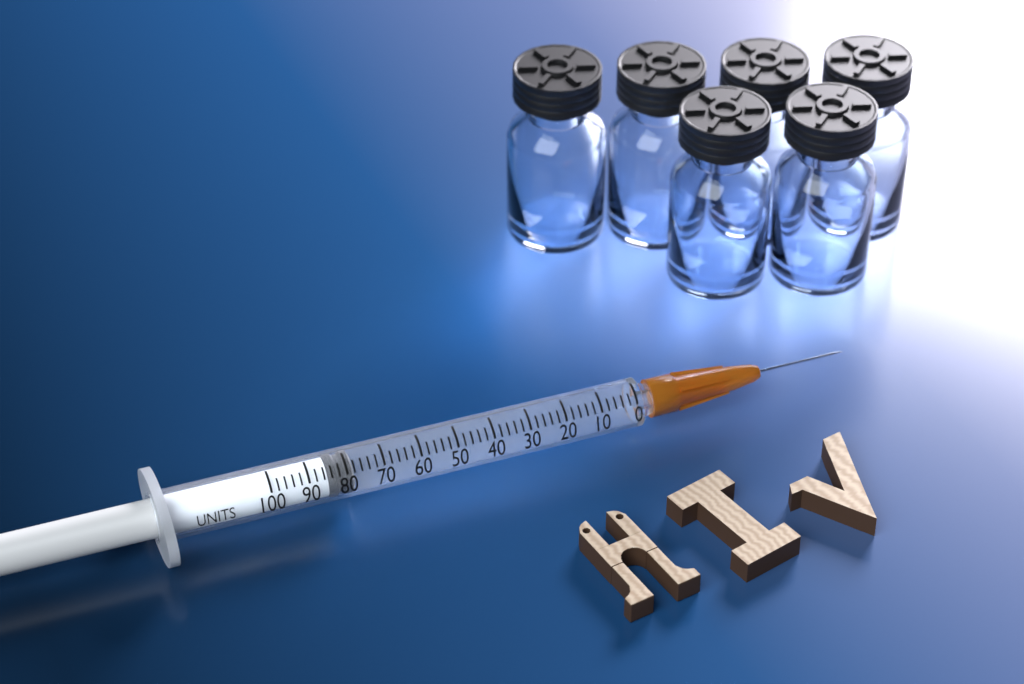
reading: 78 units
